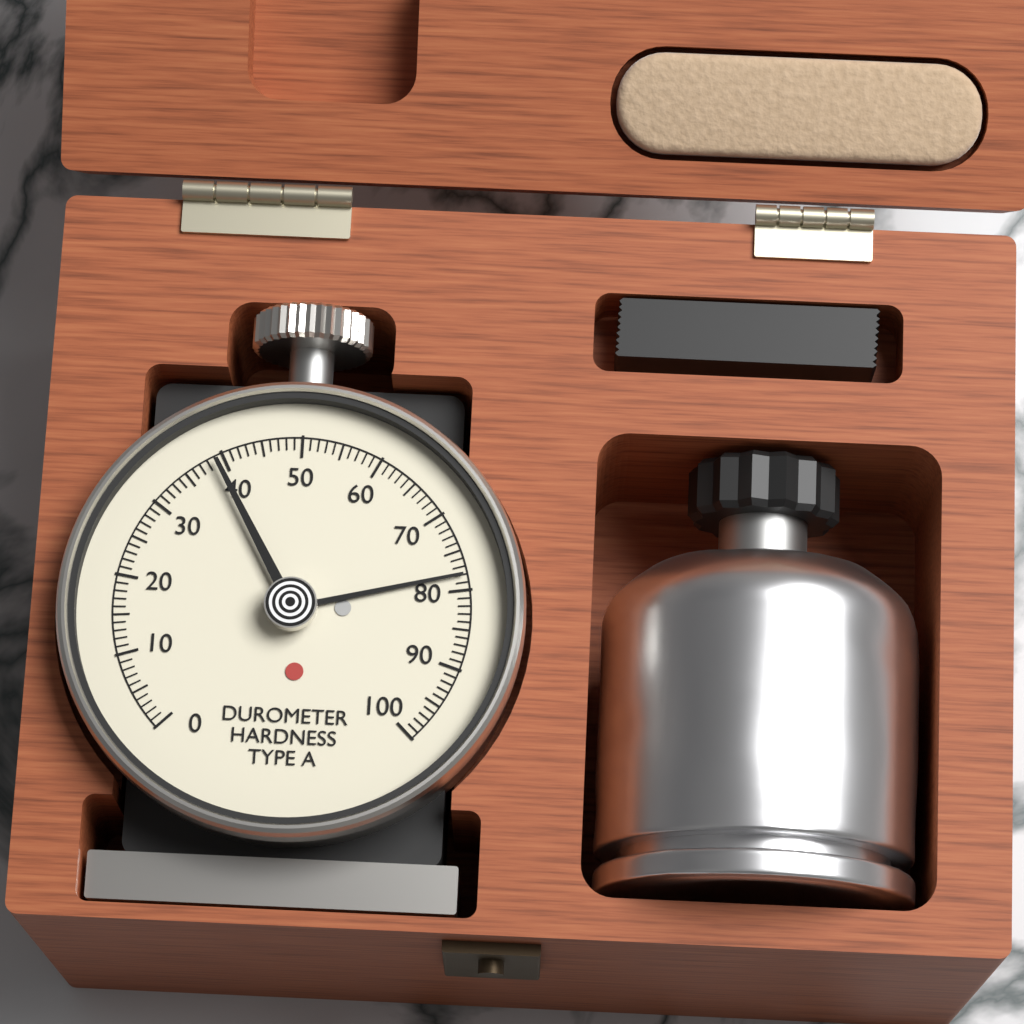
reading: 78 Shore A
